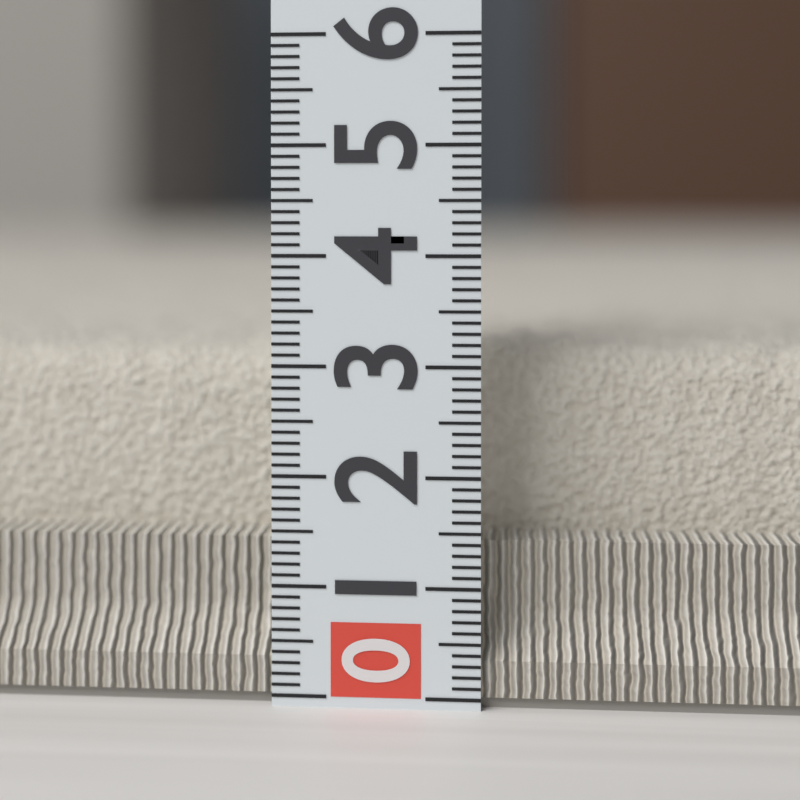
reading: 3.2 (no unit)
